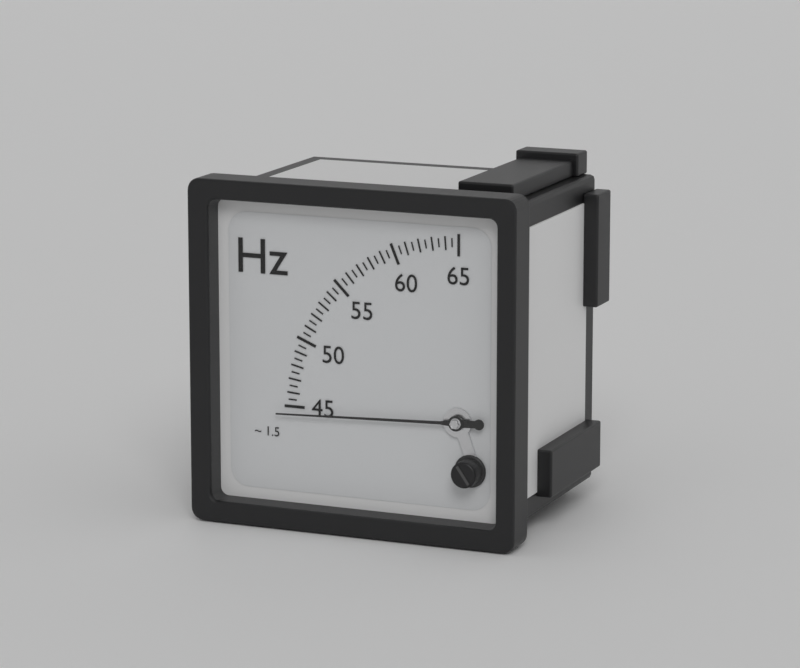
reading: 44.5 Hz
